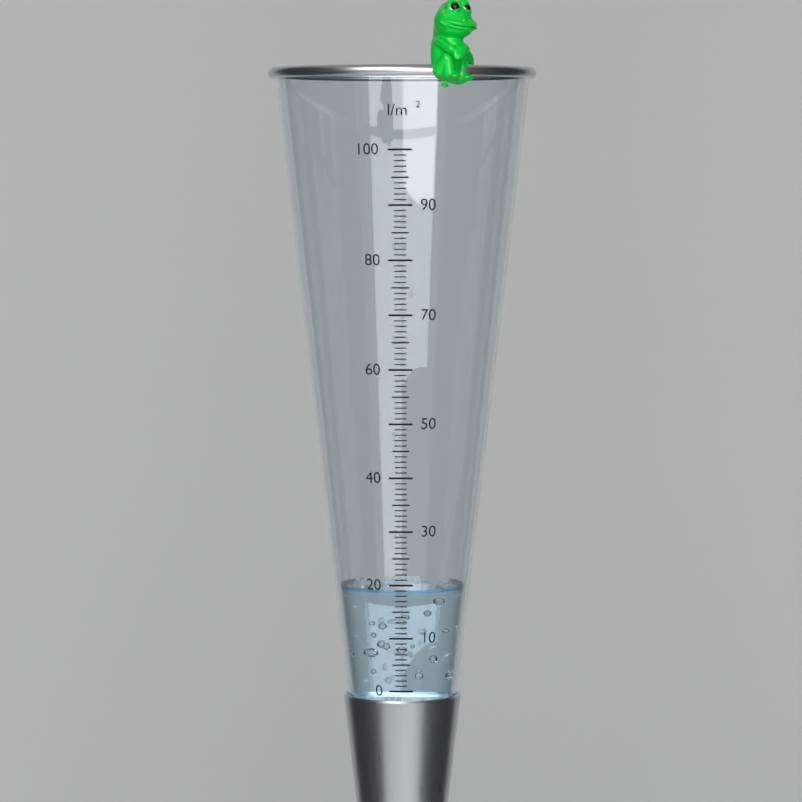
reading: 19 l/m²
